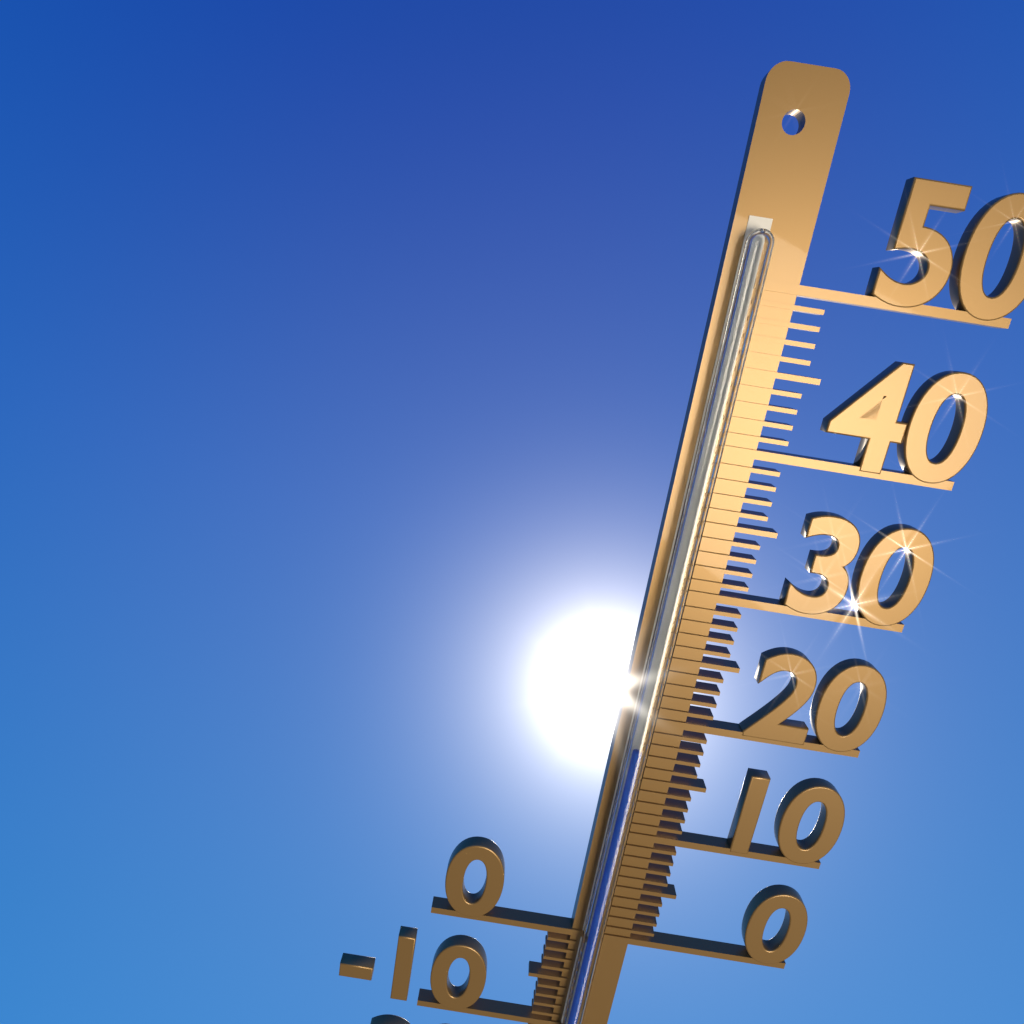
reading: 18 °C
